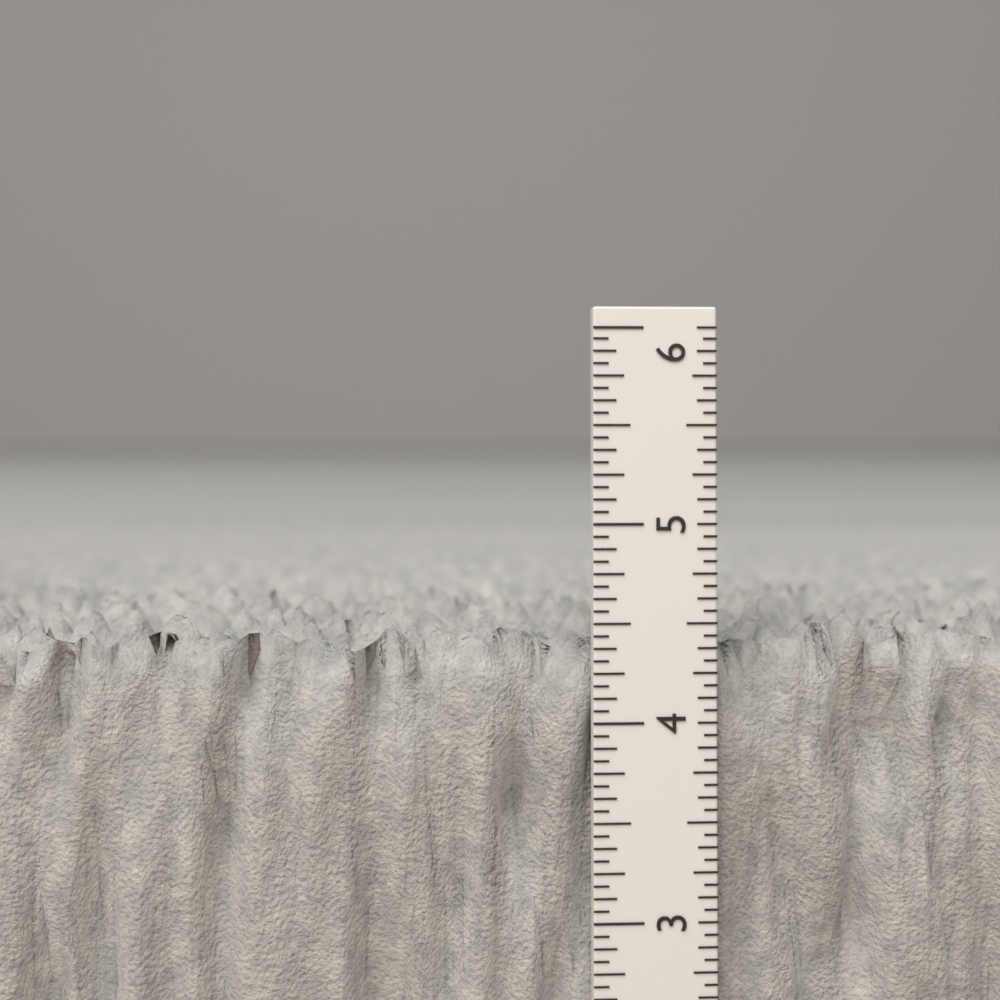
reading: 4.5000 in
